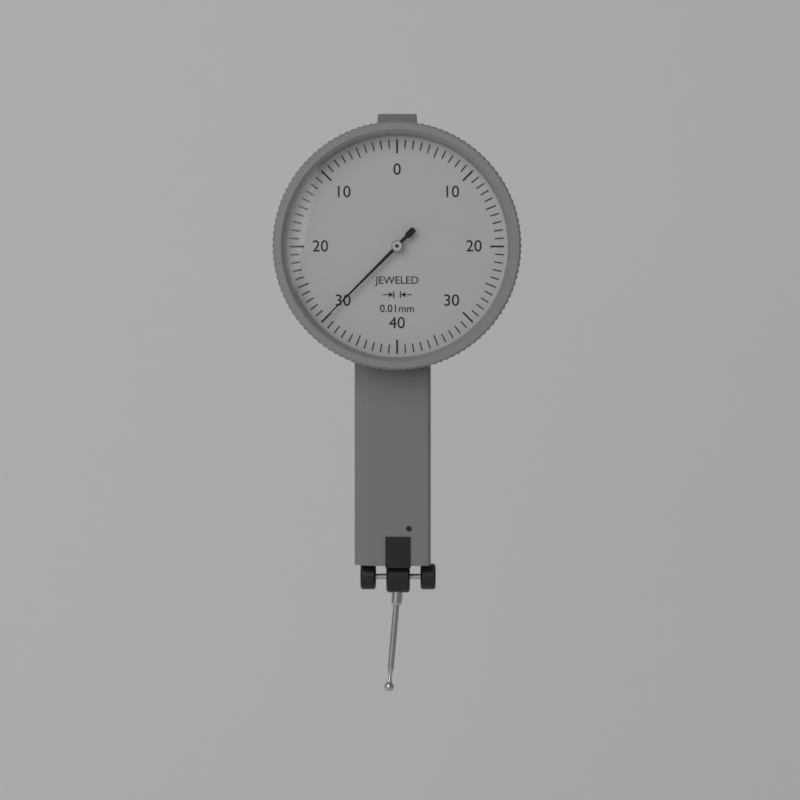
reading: 0.30 mm
